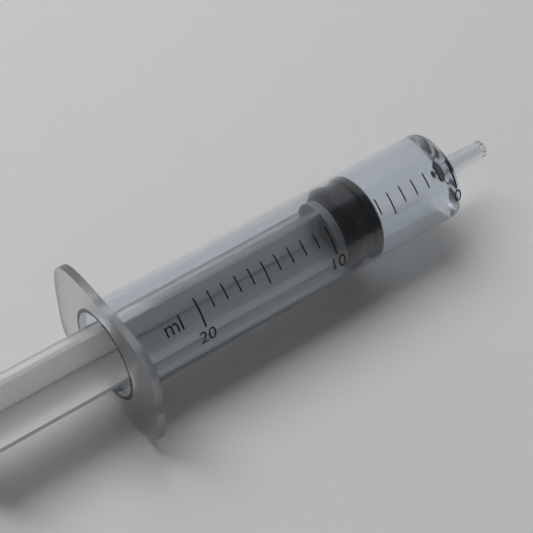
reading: 6 ml
